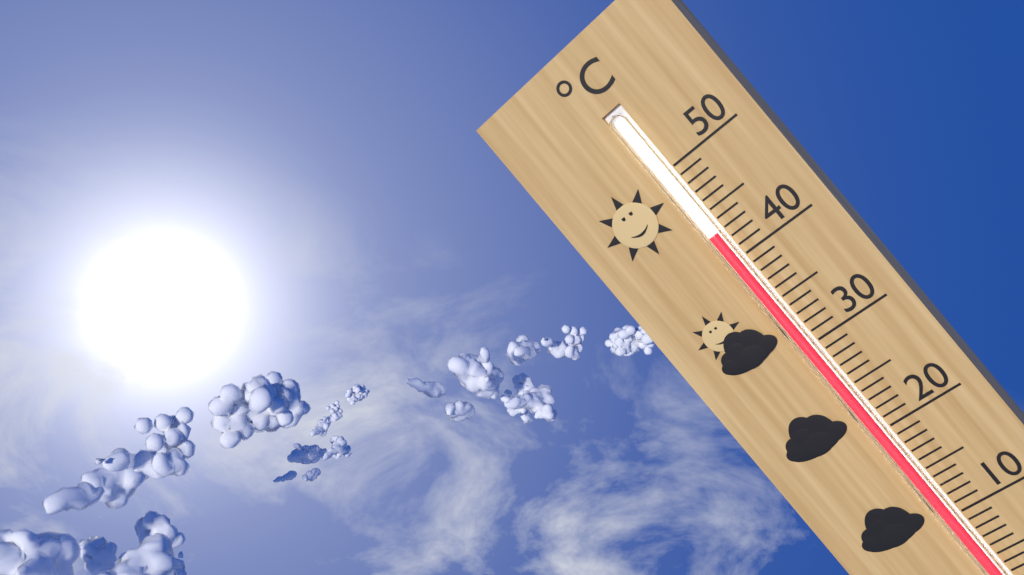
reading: 43 °C
